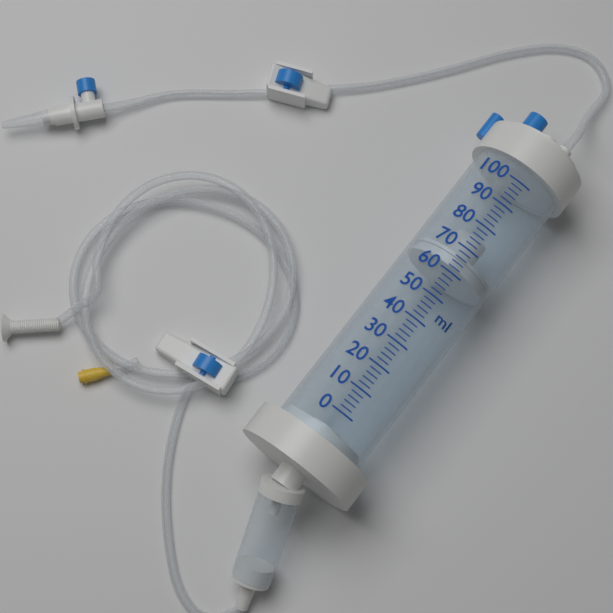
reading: 62 ml
